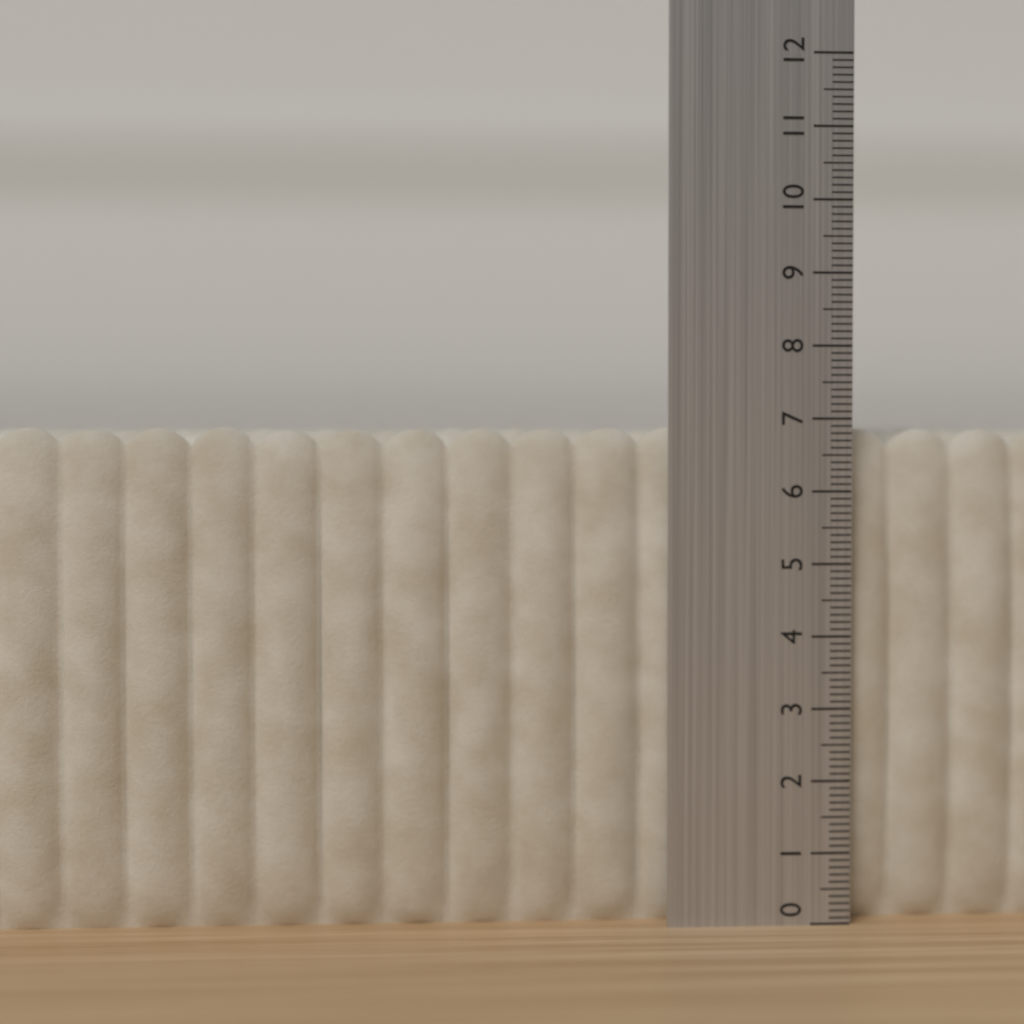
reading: 6.9 (no unit)
